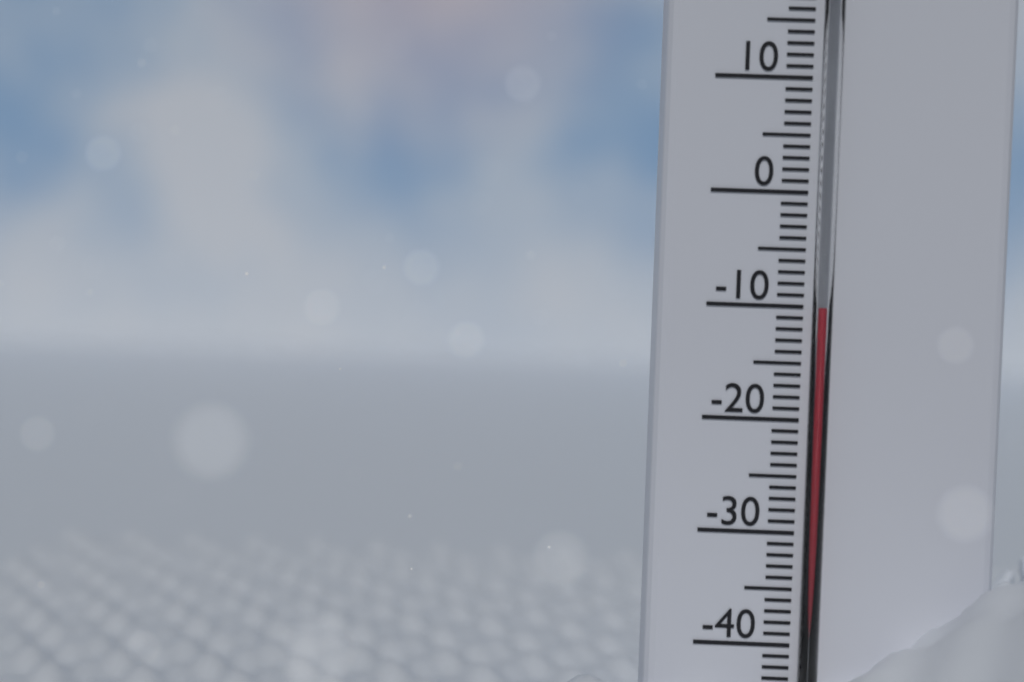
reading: -10 °C
